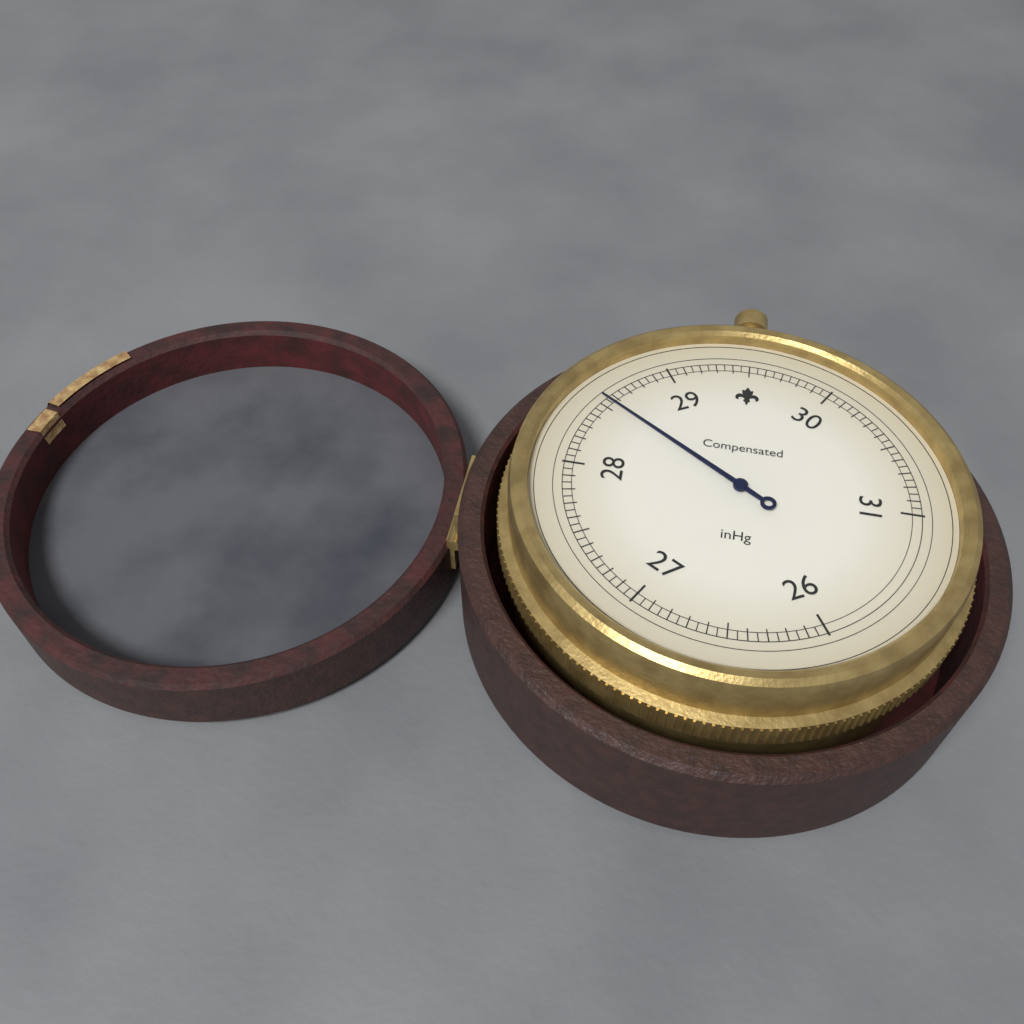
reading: 28.55 inHg
